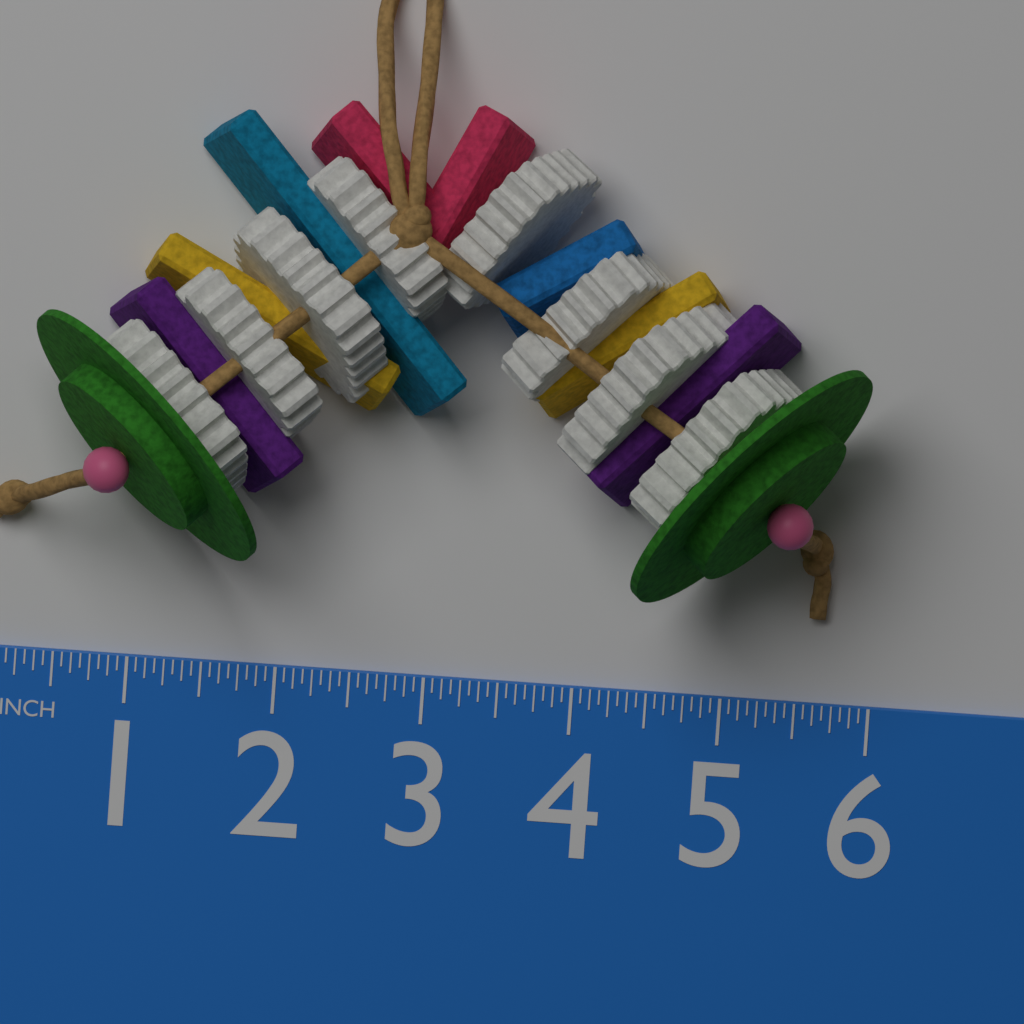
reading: 5.8750 in
